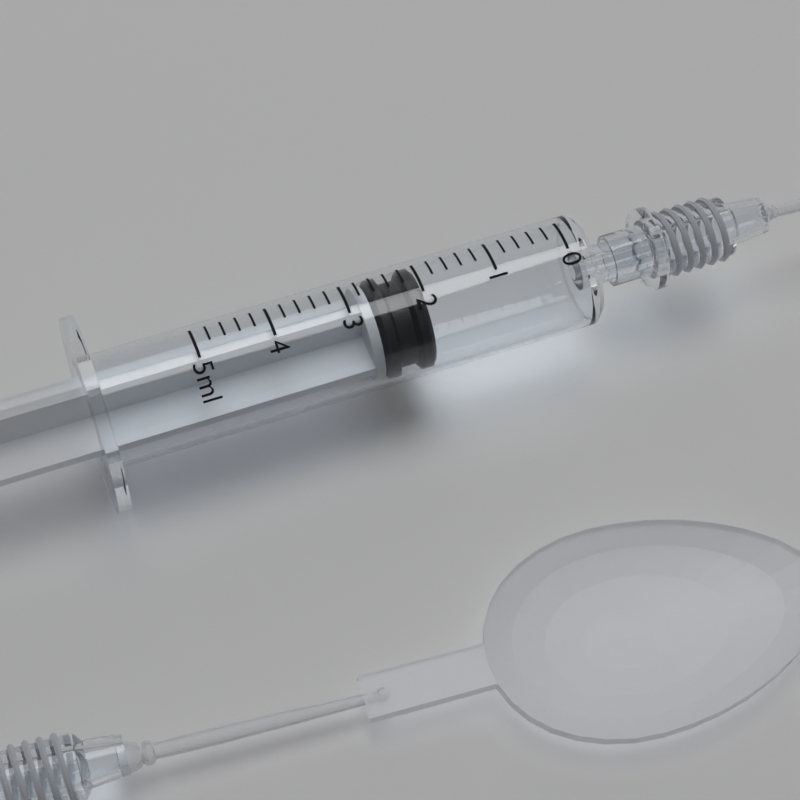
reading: 2.0 ml
